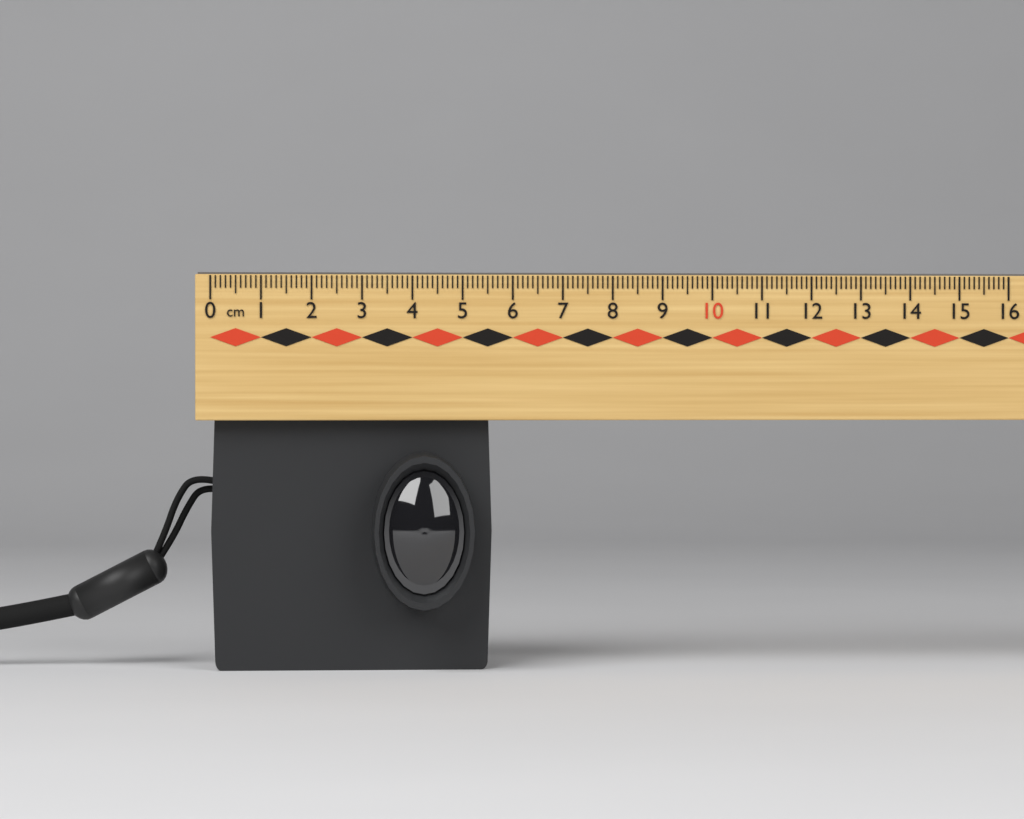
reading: 5.6 cm
